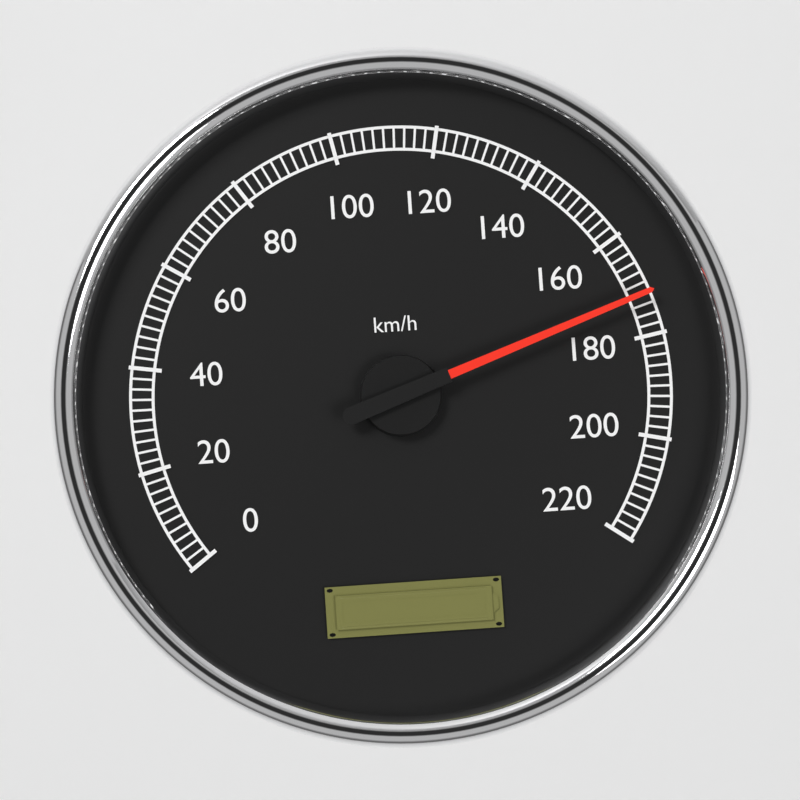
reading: 172 km/h
